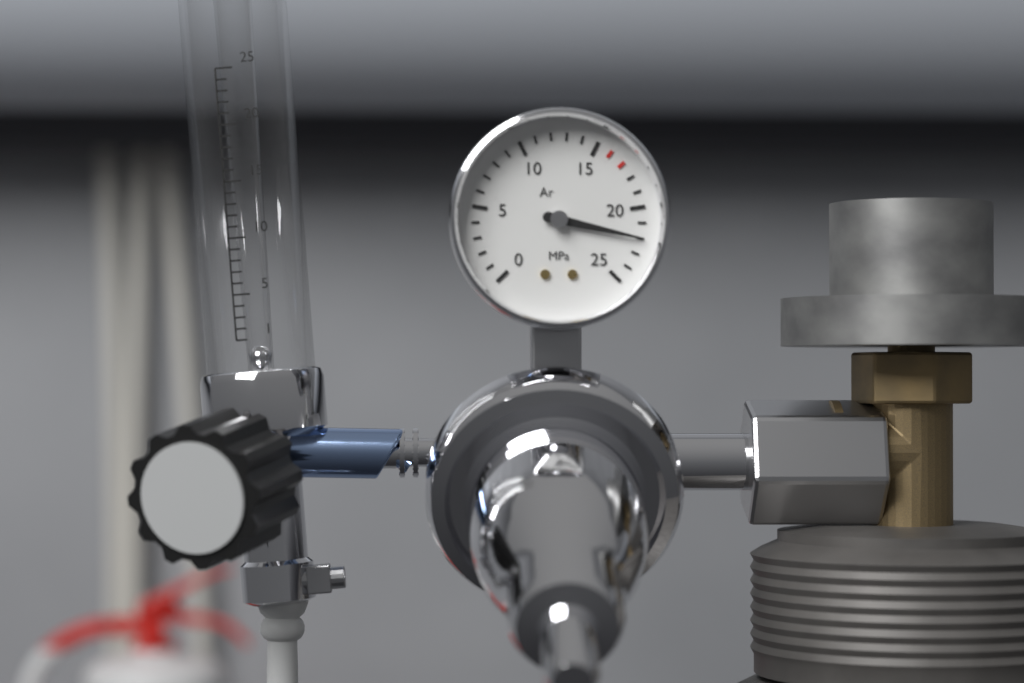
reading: 22 MPa
